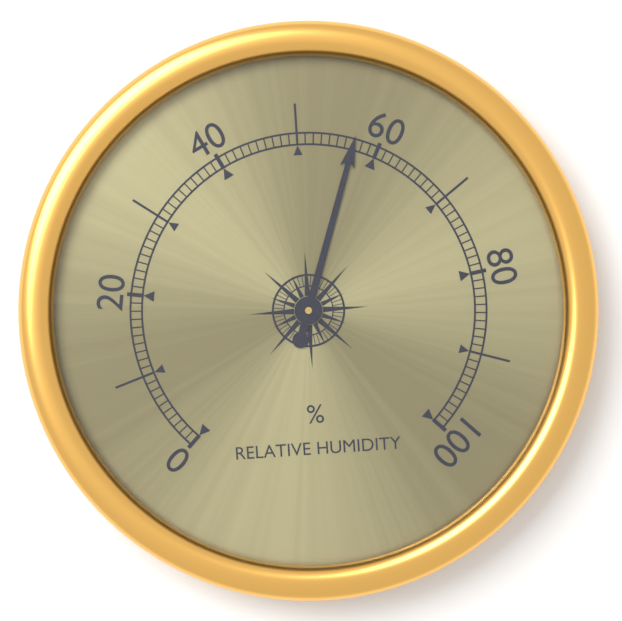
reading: 57 %
